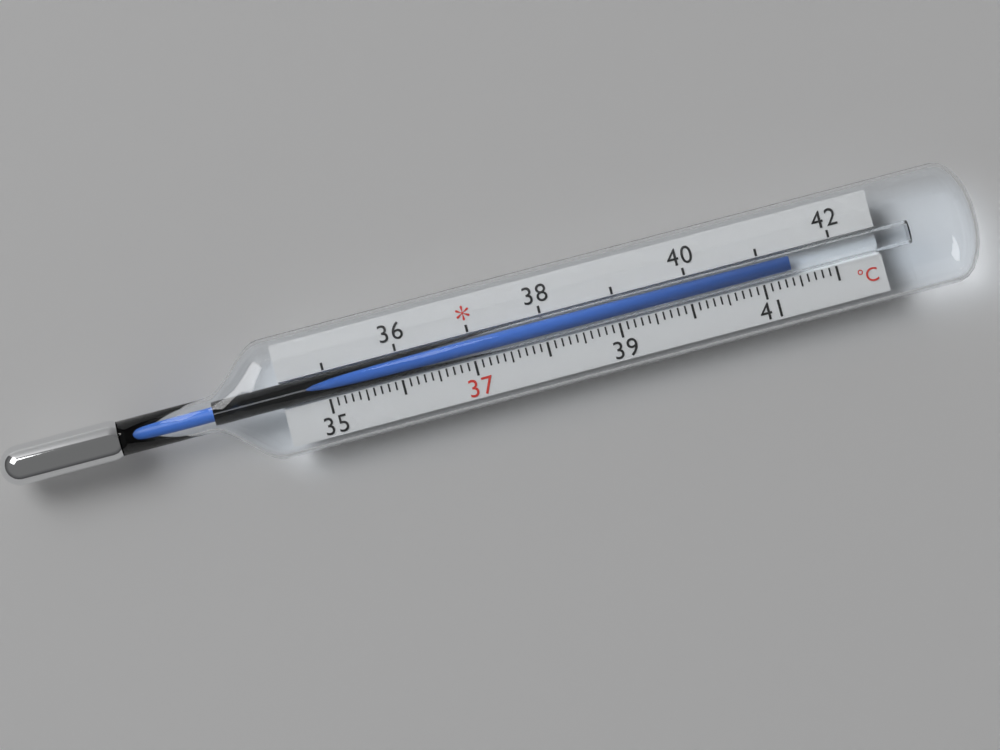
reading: 41.4 °C
